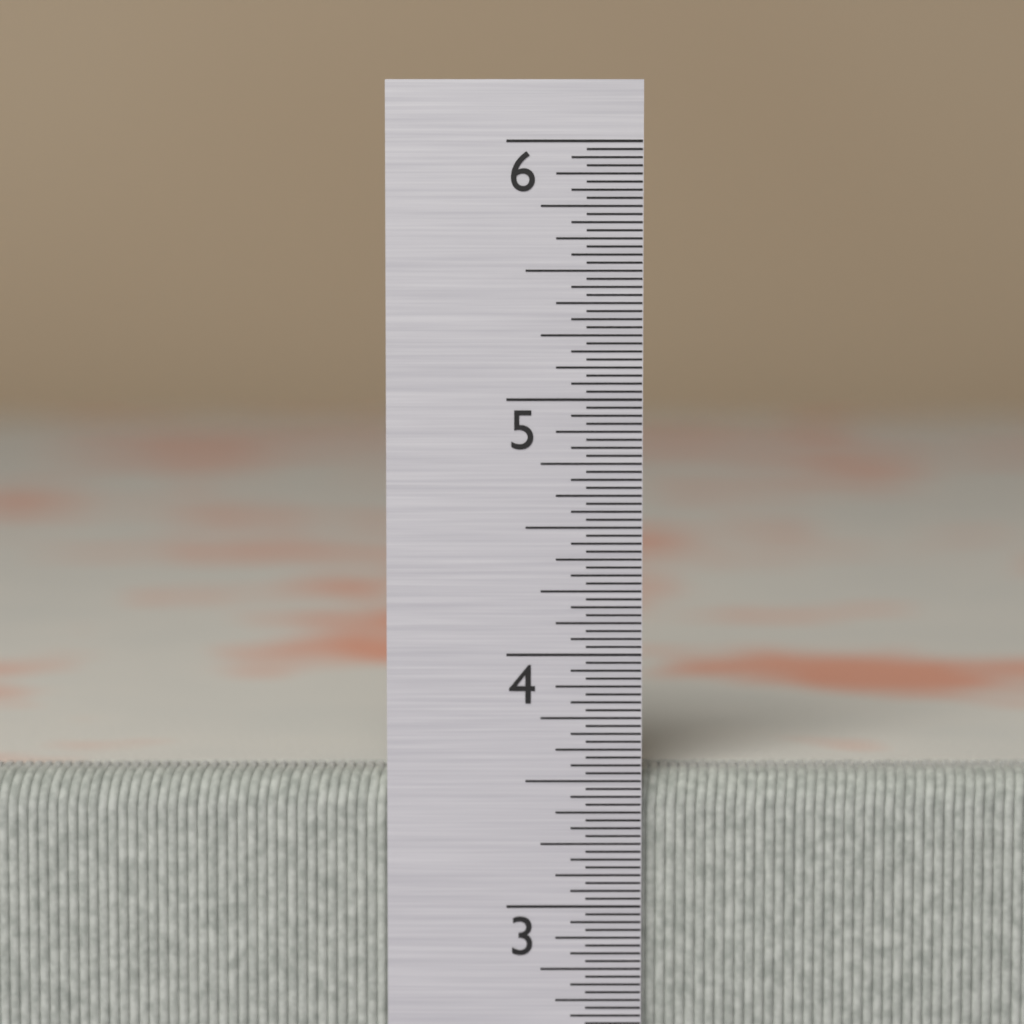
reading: 3.53125 in
